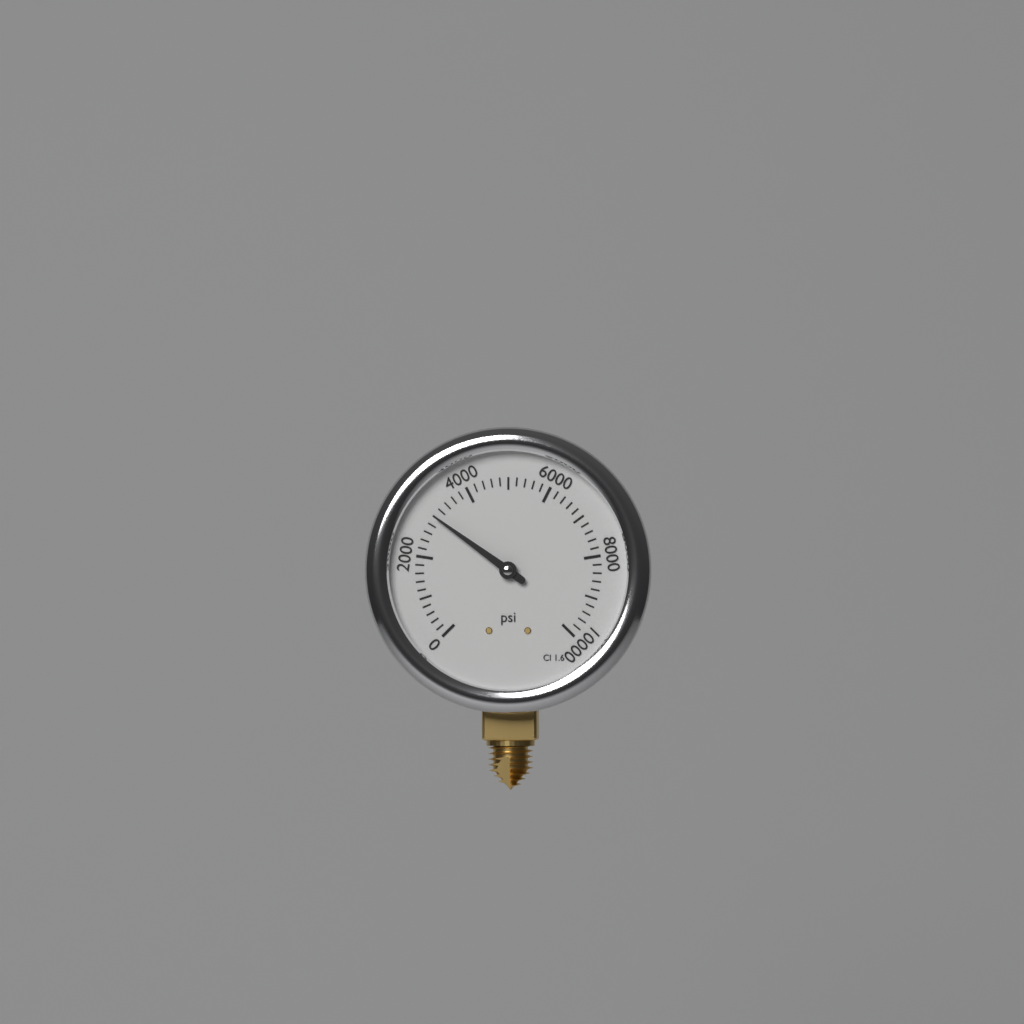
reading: 3000 psi
